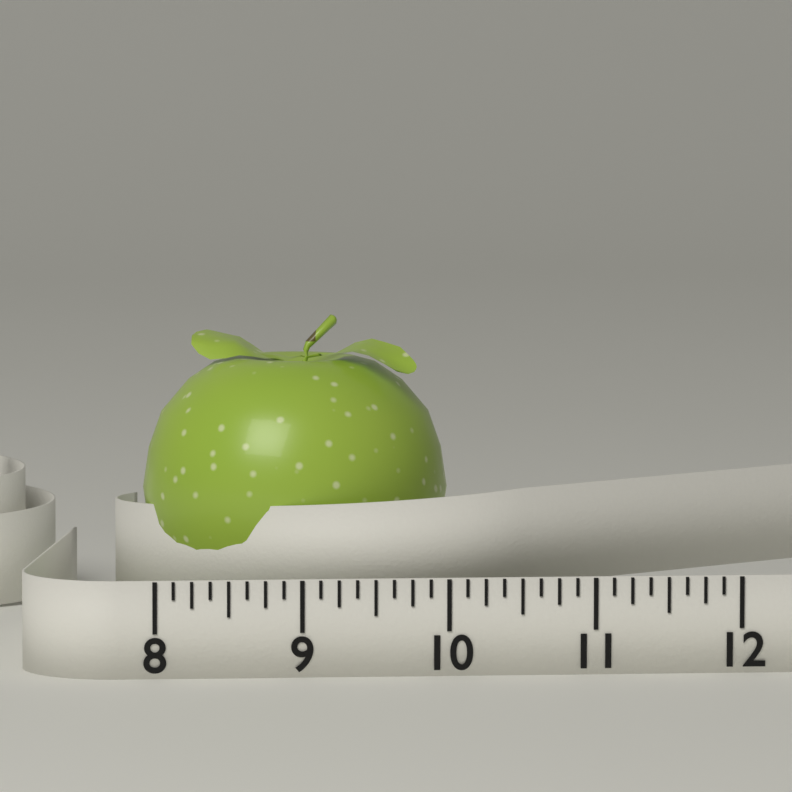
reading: 10.125 (no unit)
